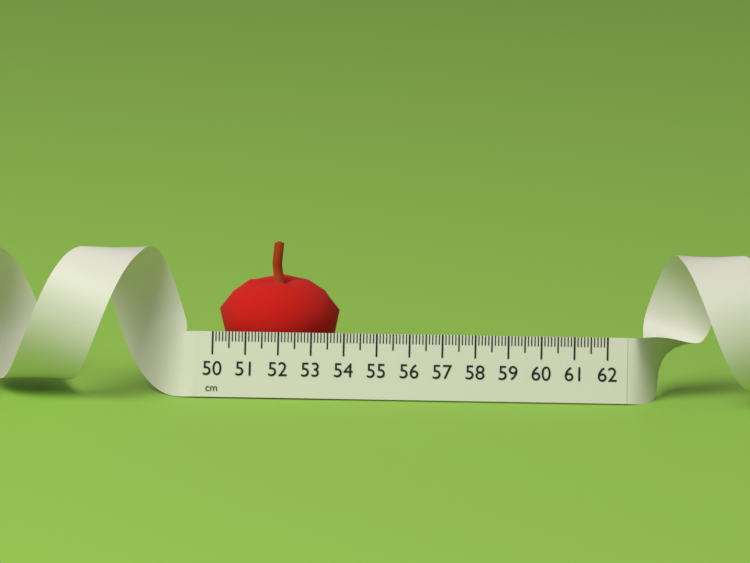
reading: 53.7 cm
